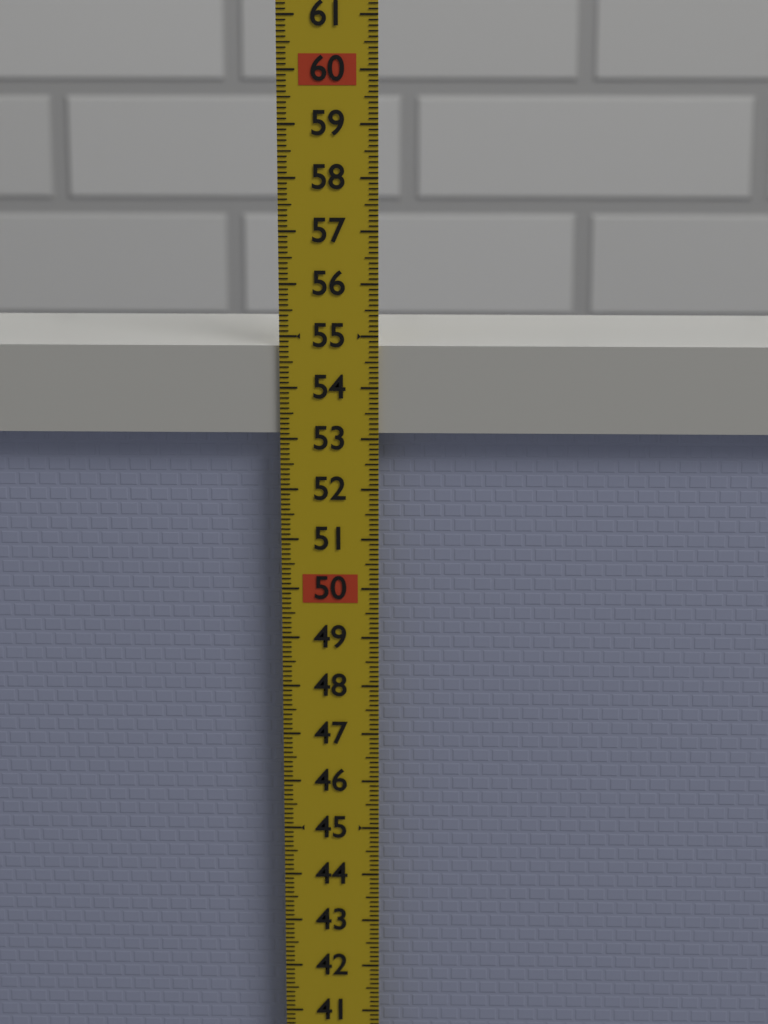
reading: 54.8 (no unit)
